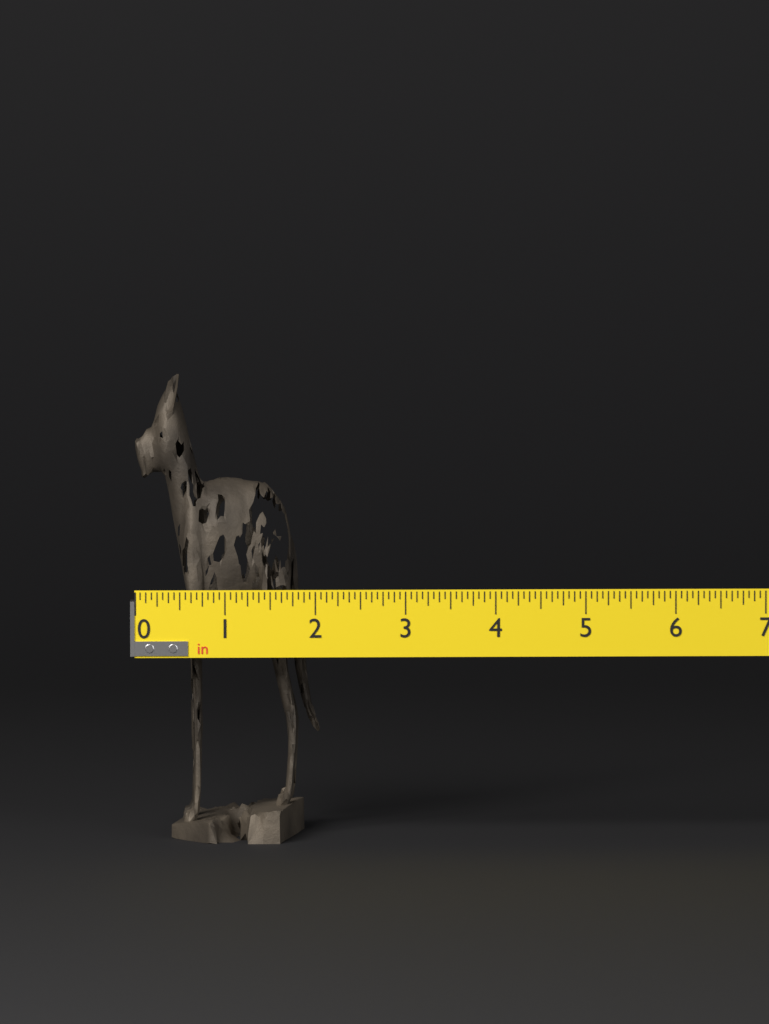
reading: 2.0625 in
